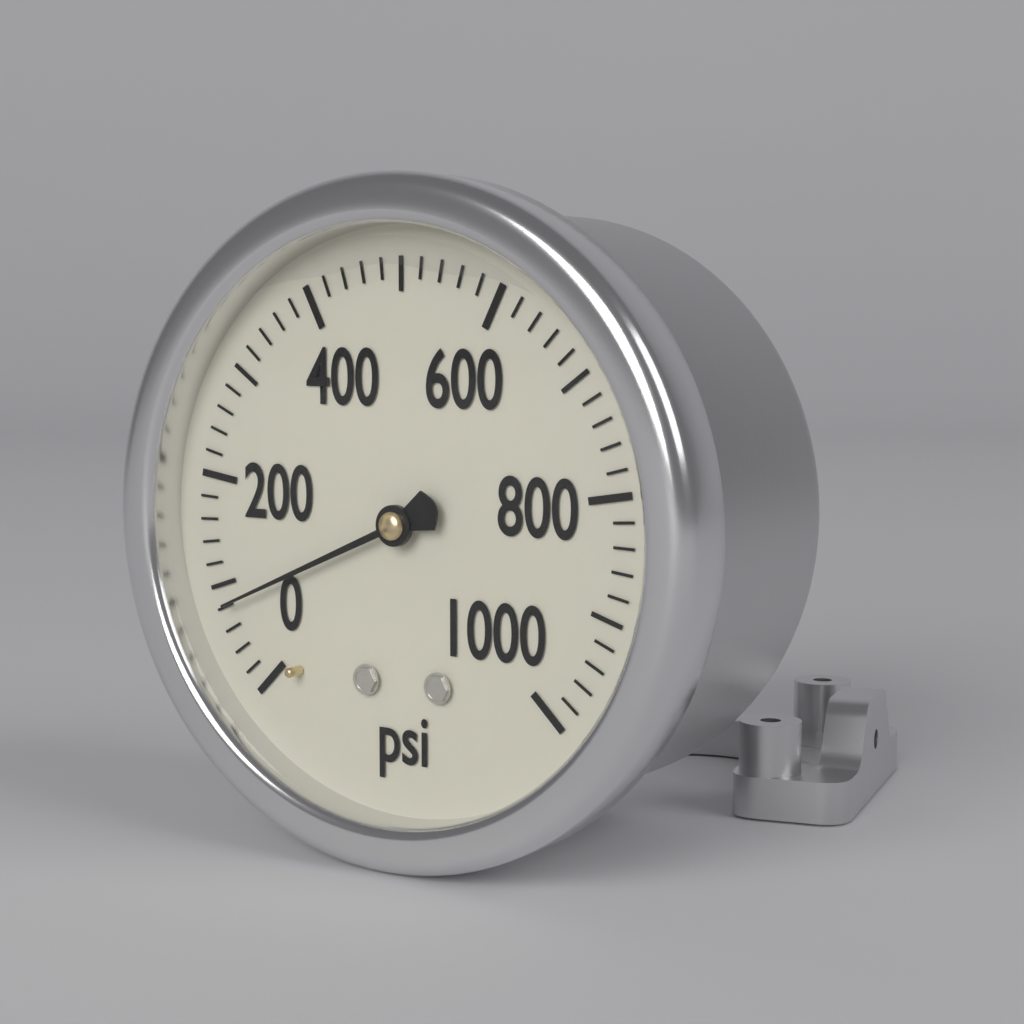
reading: 80 psi
